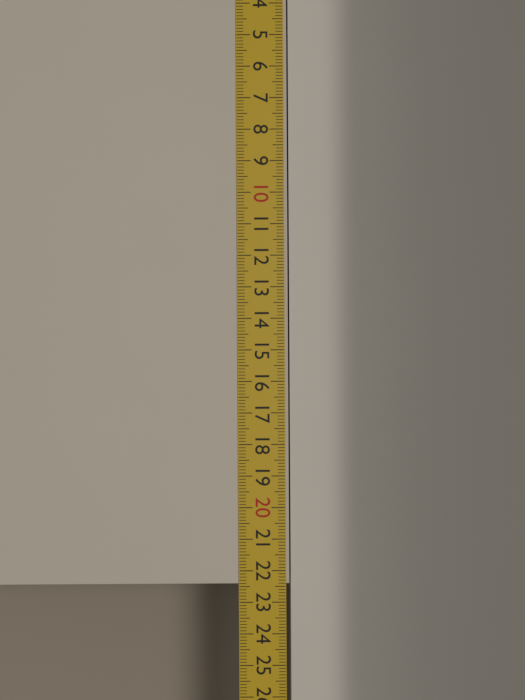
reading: 22.4 cm
